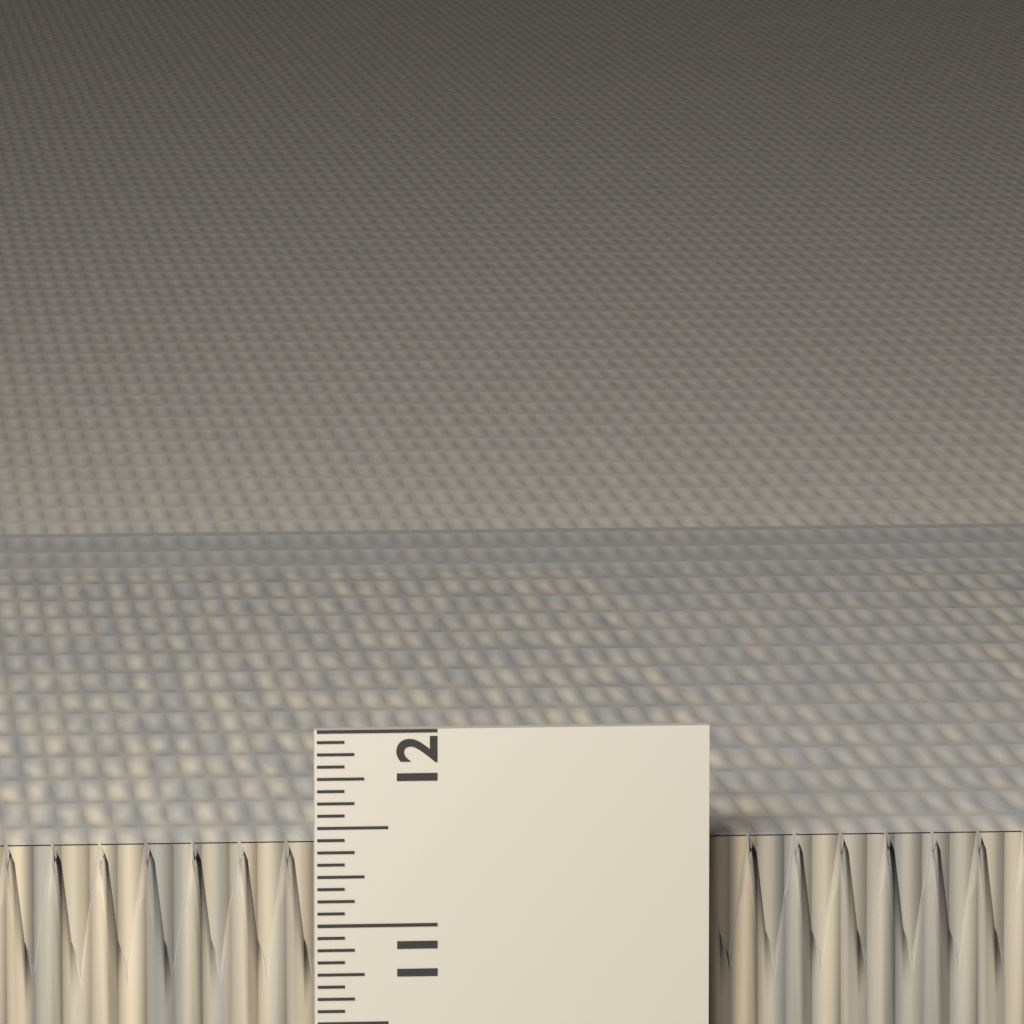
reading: 11.4375 in
